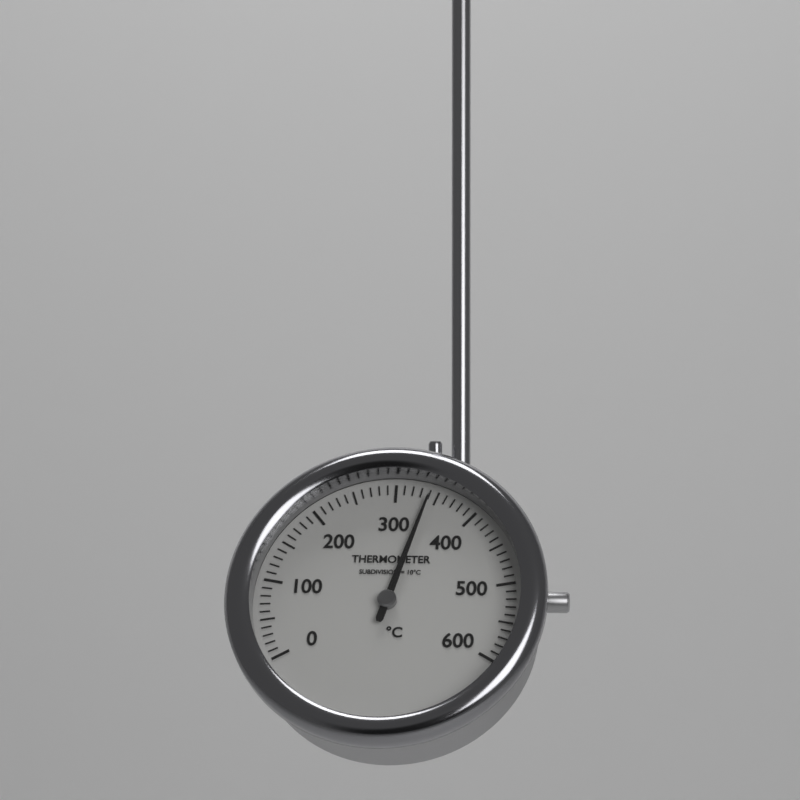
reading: 340 °C
